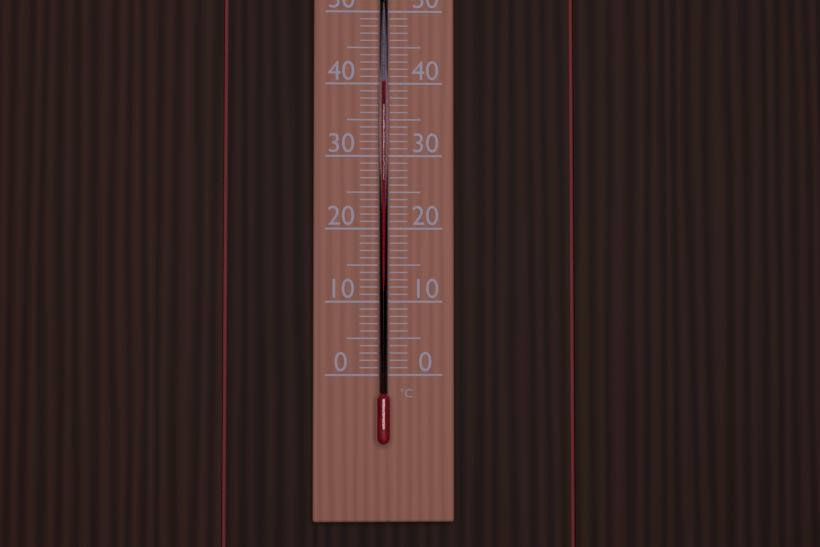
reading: 40 °C
